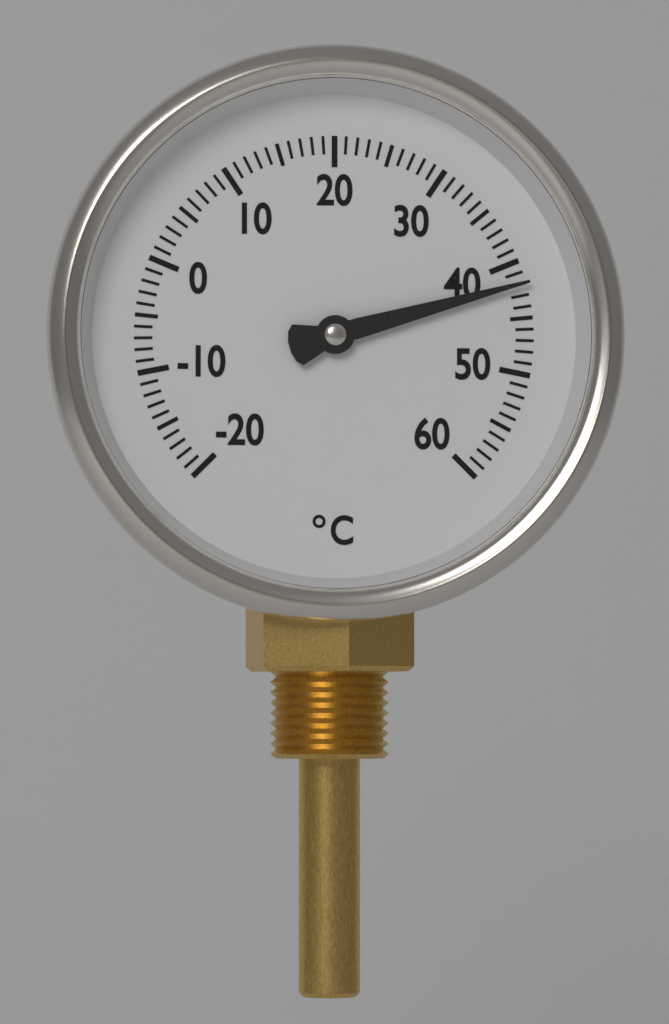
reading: 42 °C
